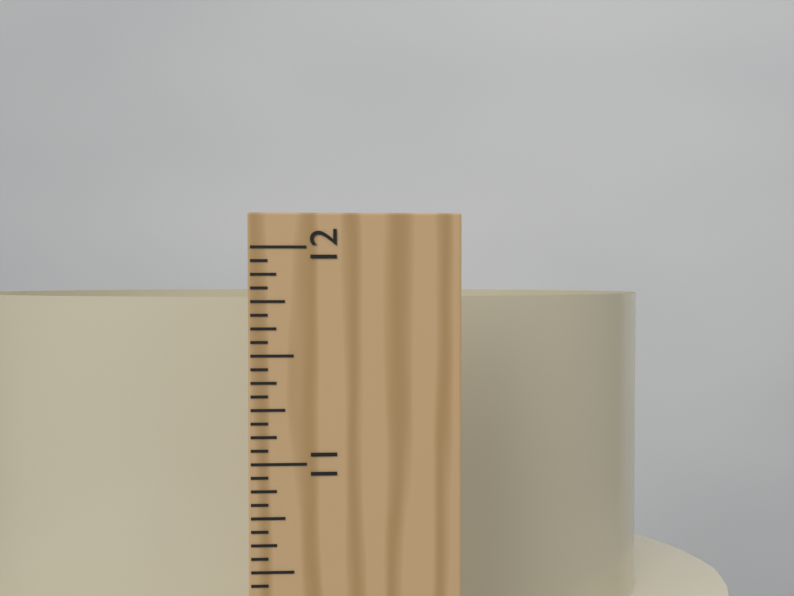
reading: 11.7500 in
